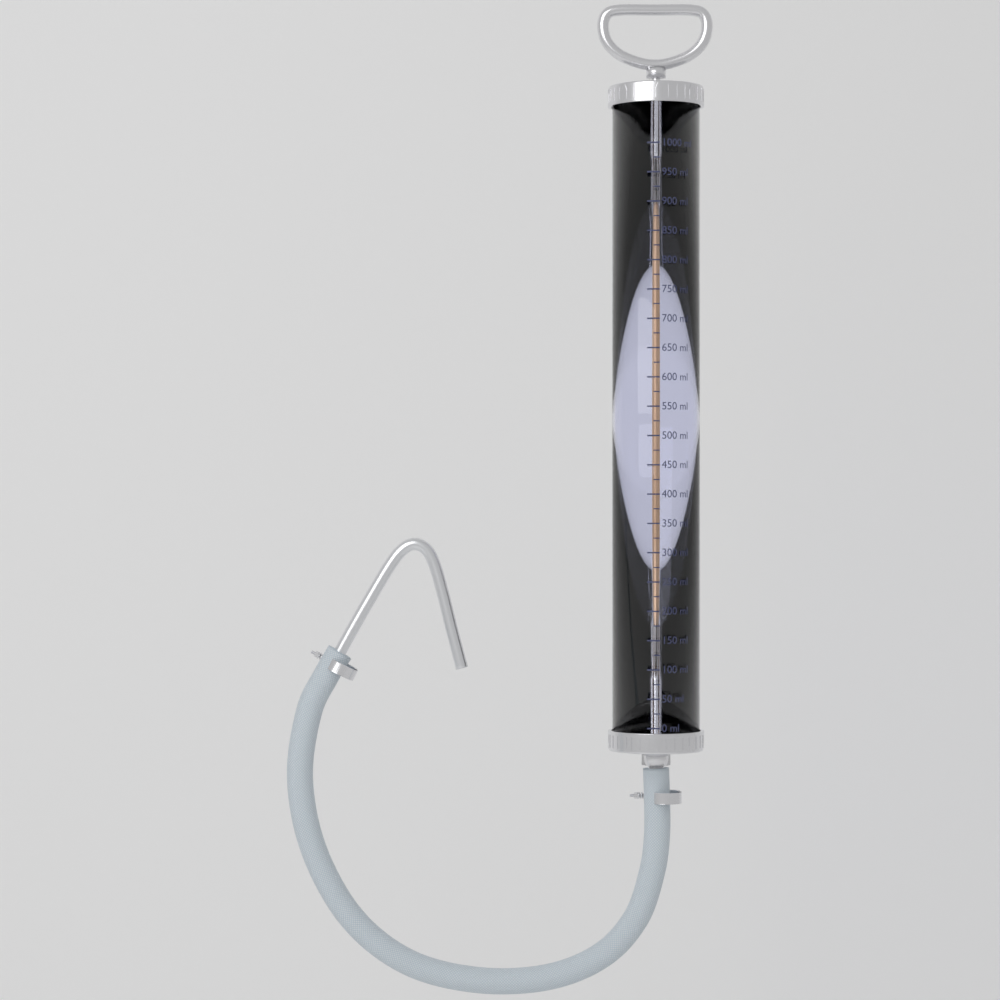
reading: 0 ml
